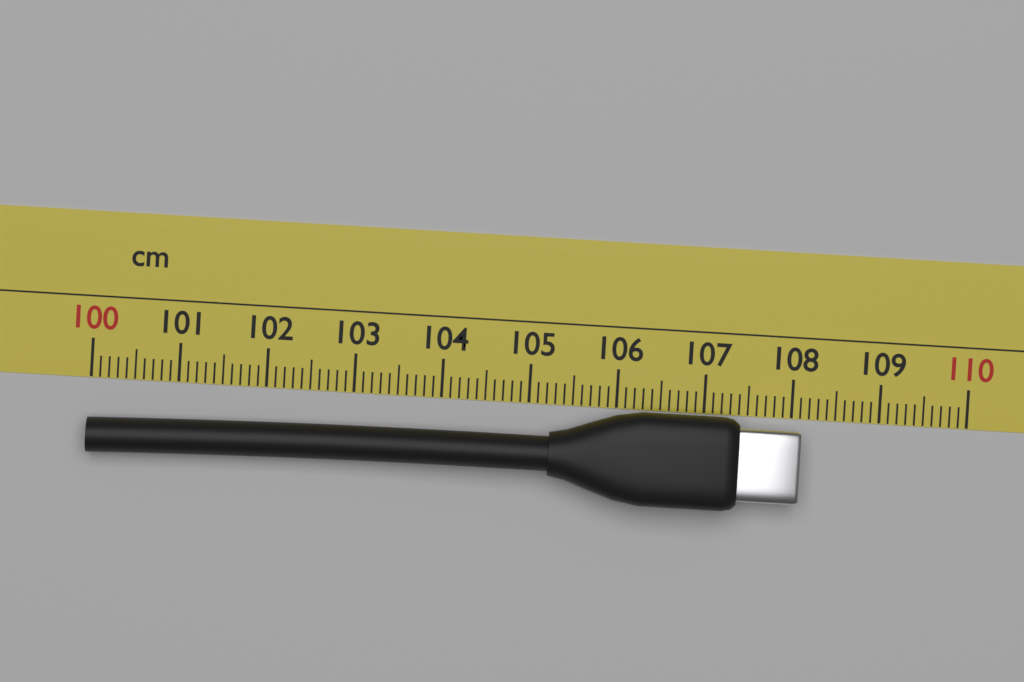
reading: 108.1 cm
